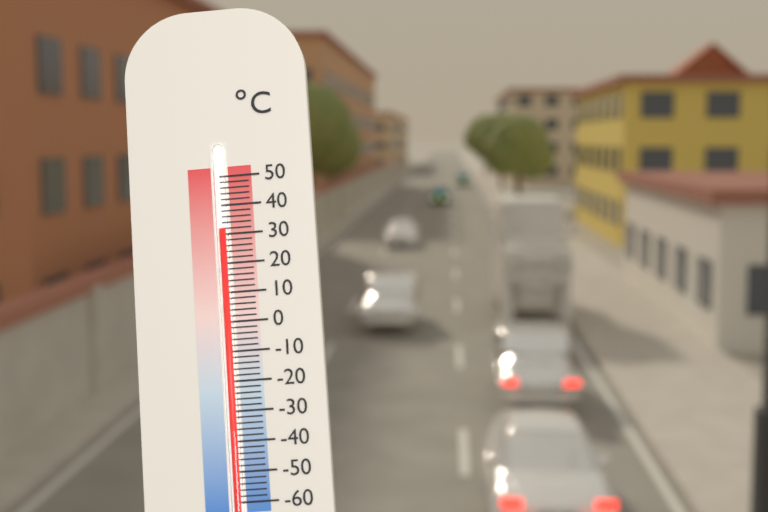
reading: 32 °C
